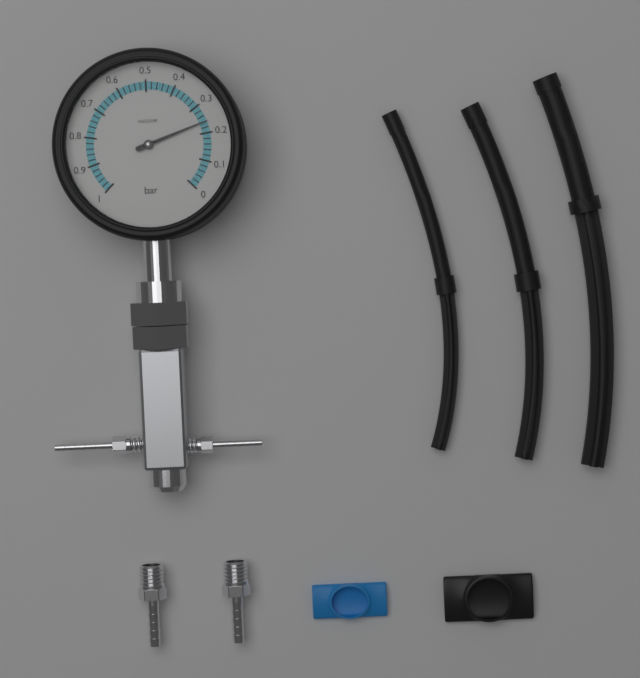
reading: 0.24 bar
